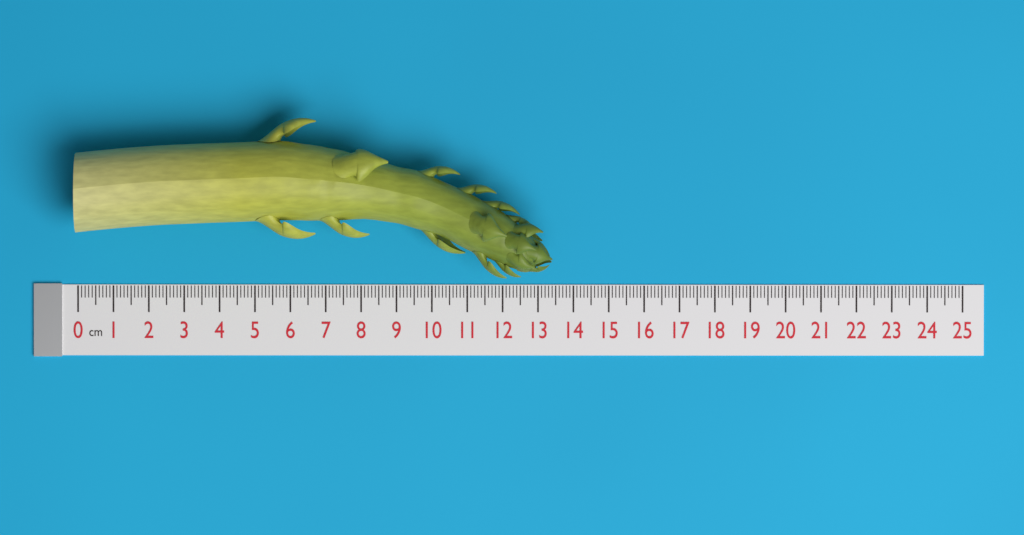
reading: 13.4 cm
